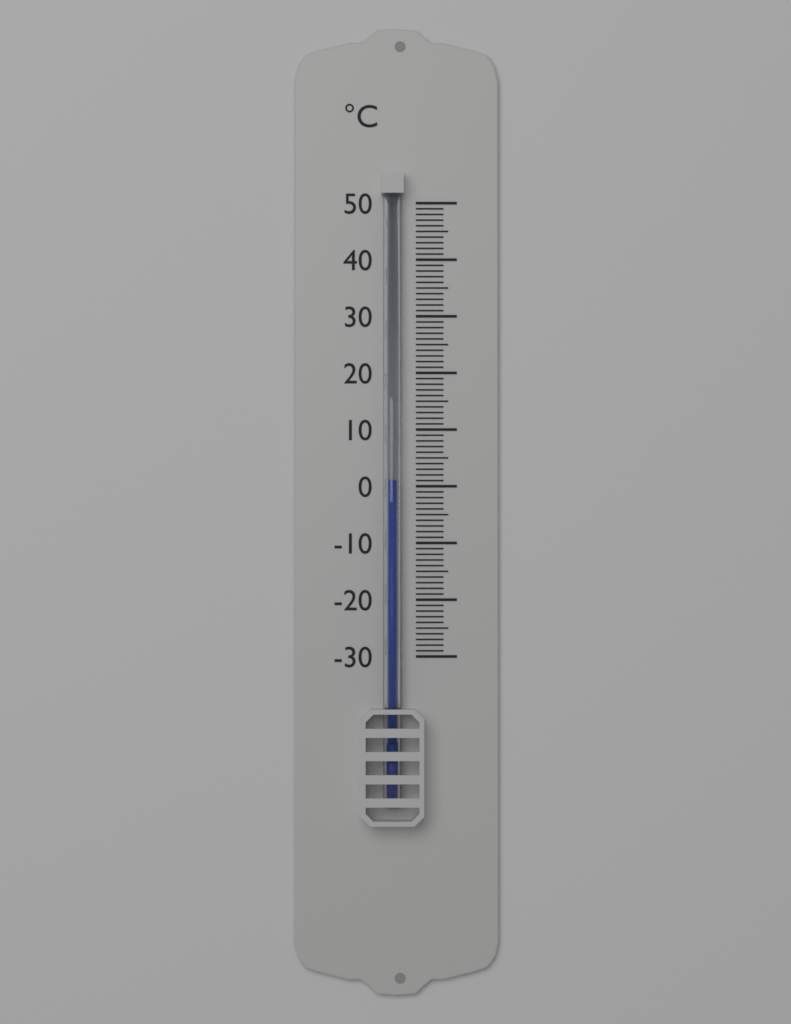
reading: 1 °C
